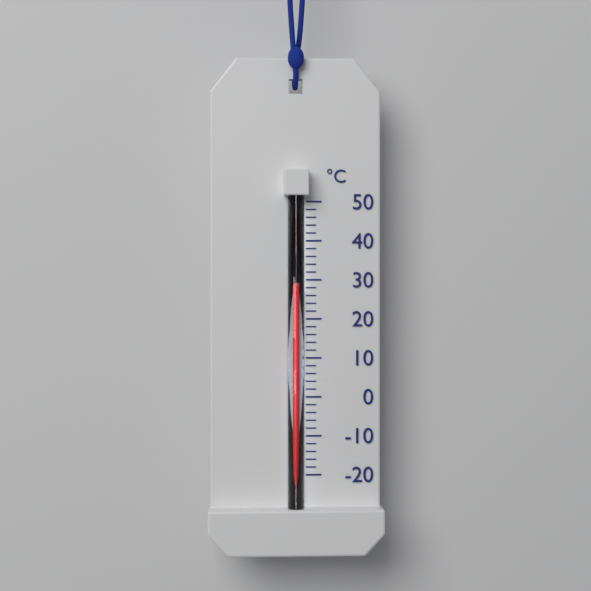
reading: 28 °C
